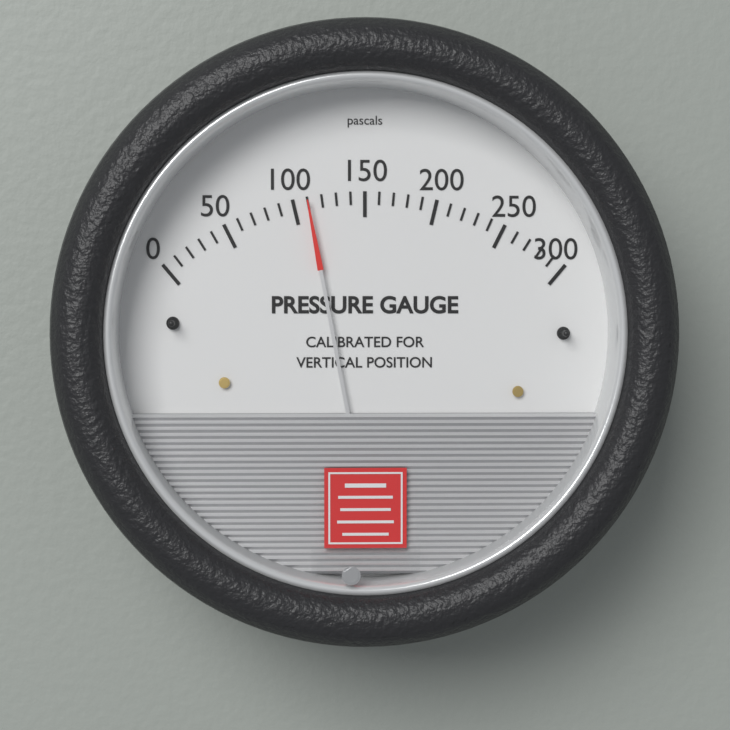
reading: 110 Pa
